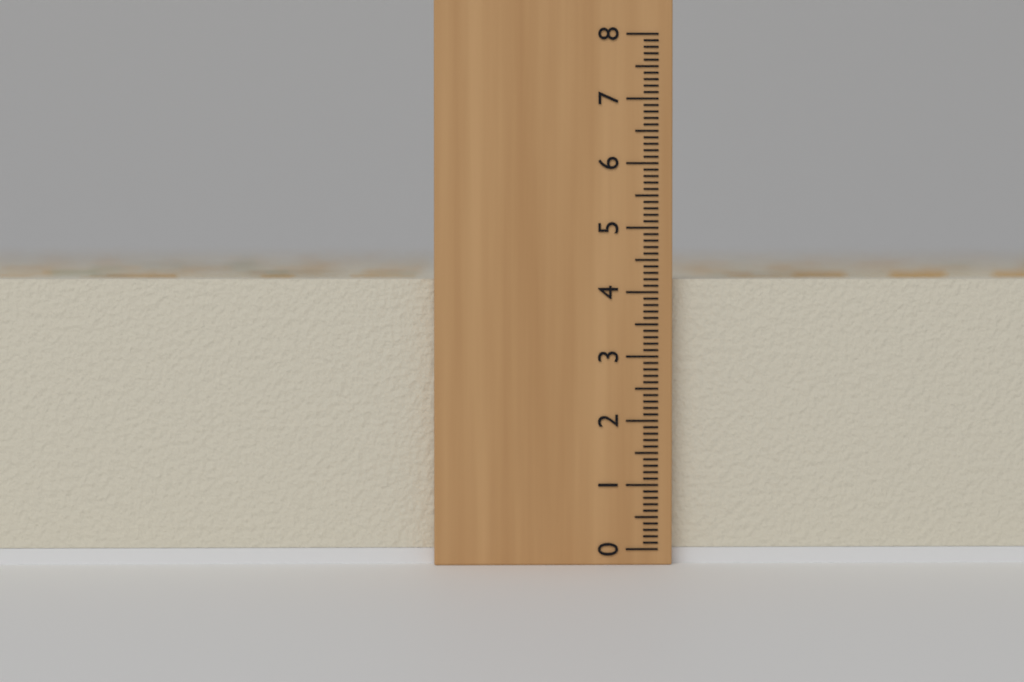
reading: 4.2 (no unit)
